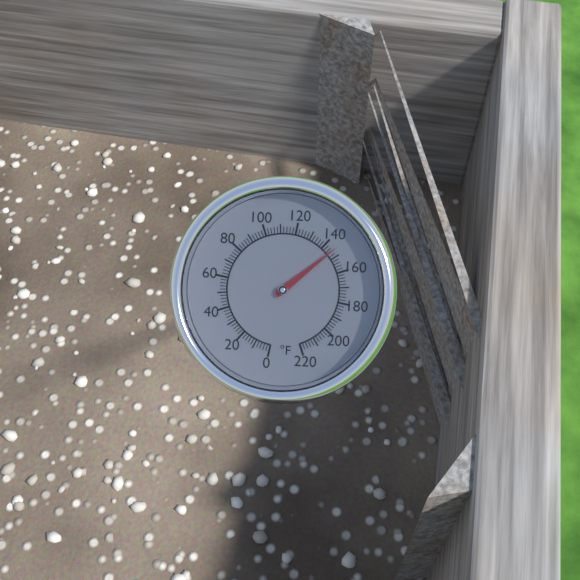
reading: 146 °F
